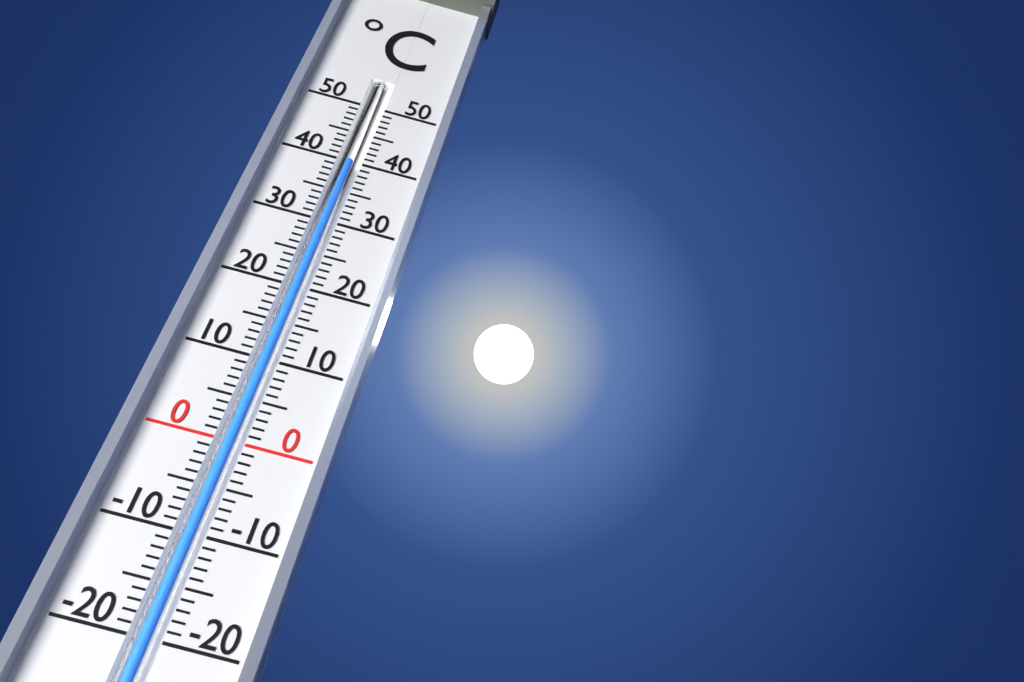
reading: 40 °C
